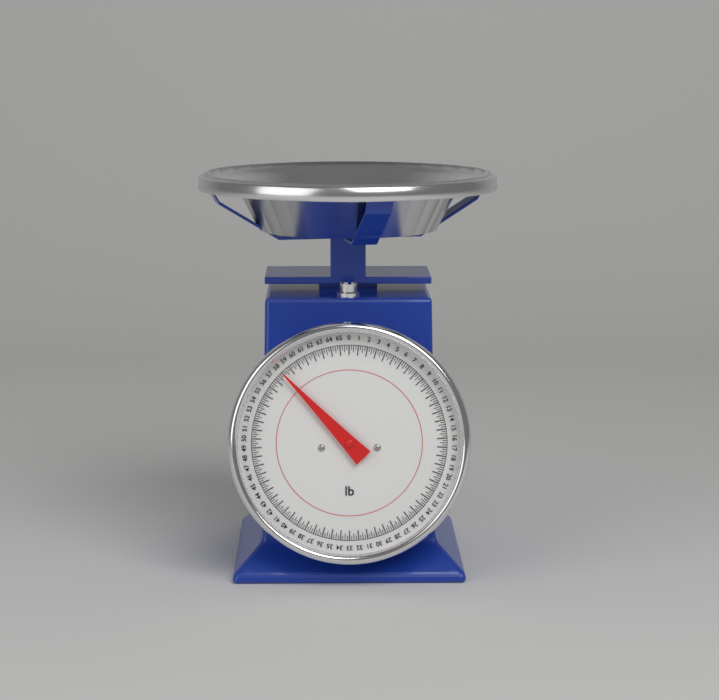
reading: 58.00 lb
